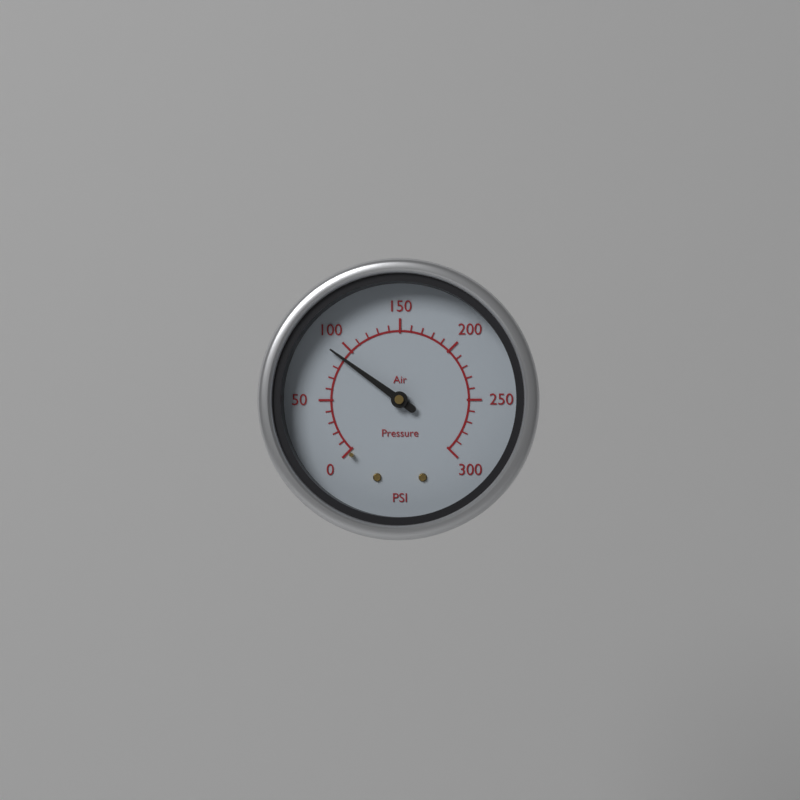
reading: 90 psi
